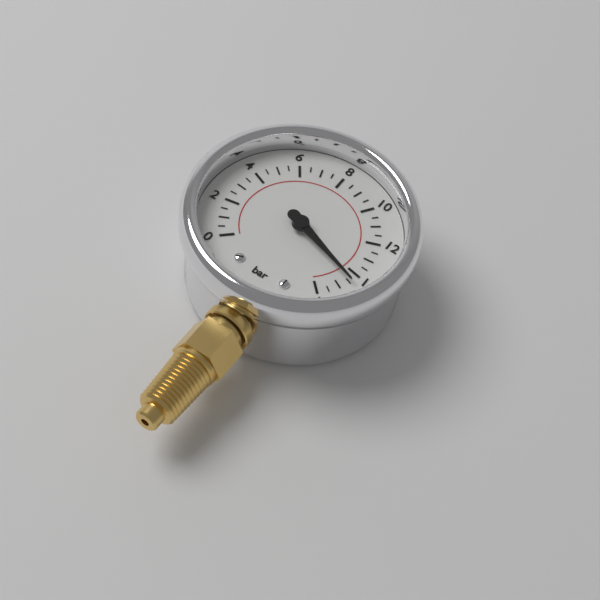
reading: 14.5 bar
